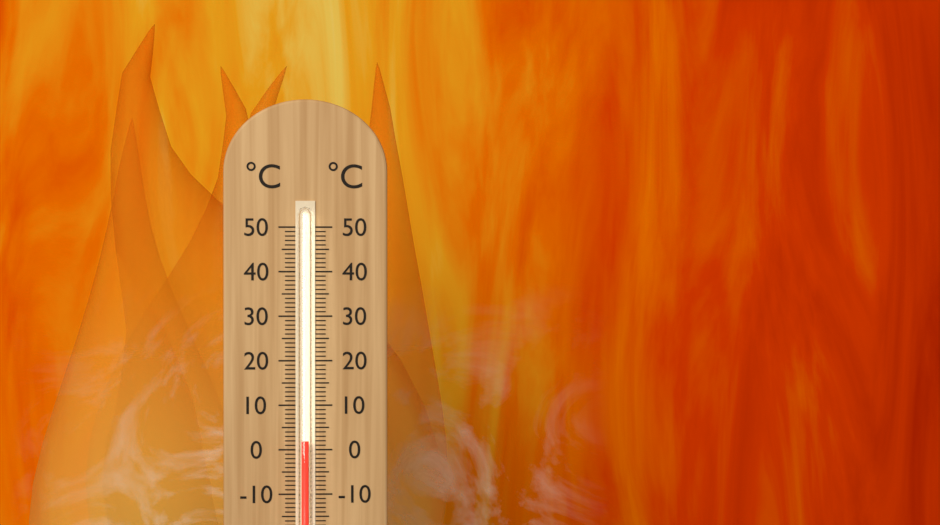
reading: 2 °C
